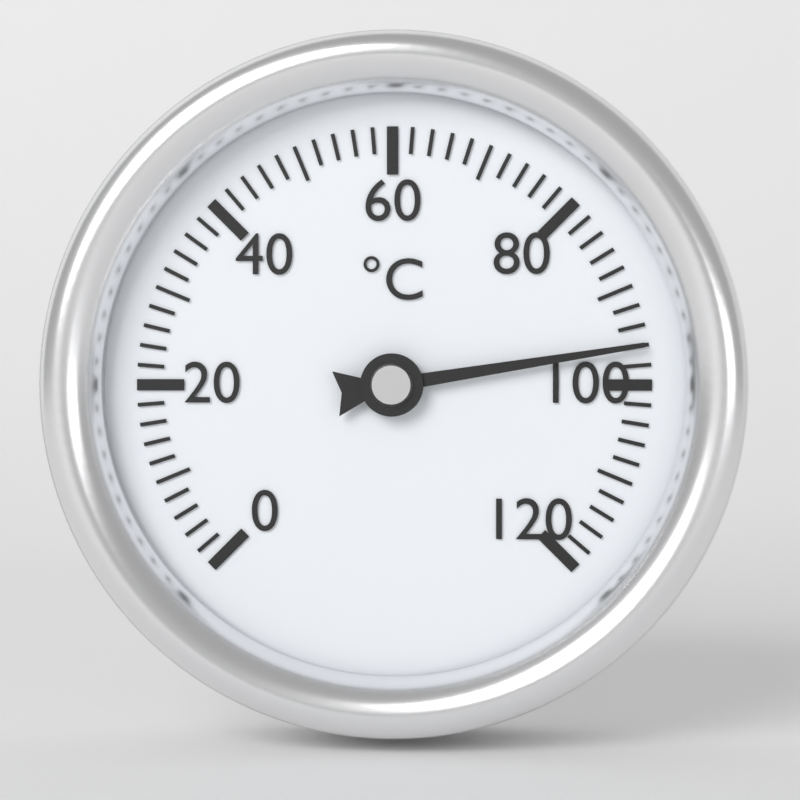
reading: 96 °C
